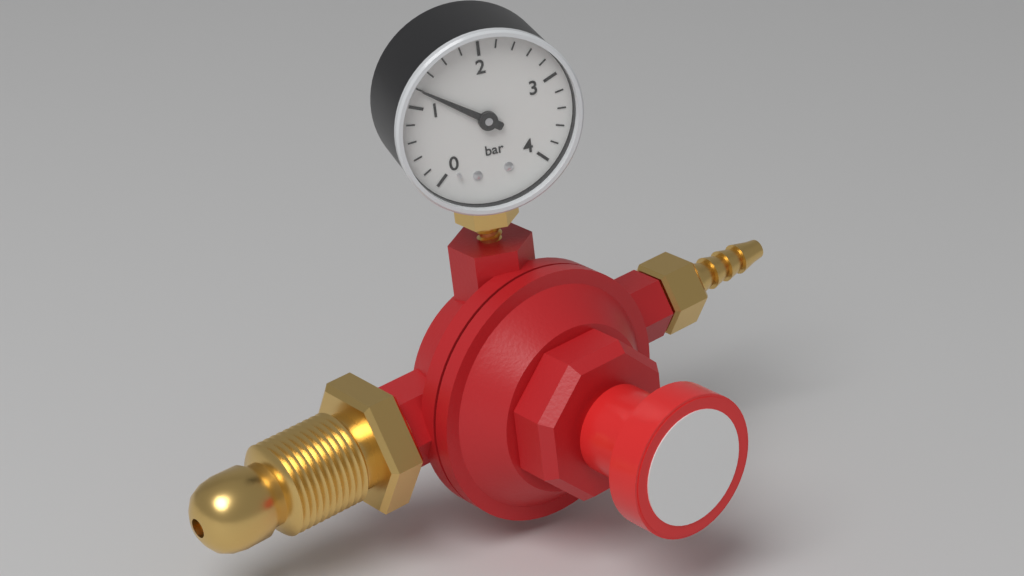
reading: 1.2 bar
